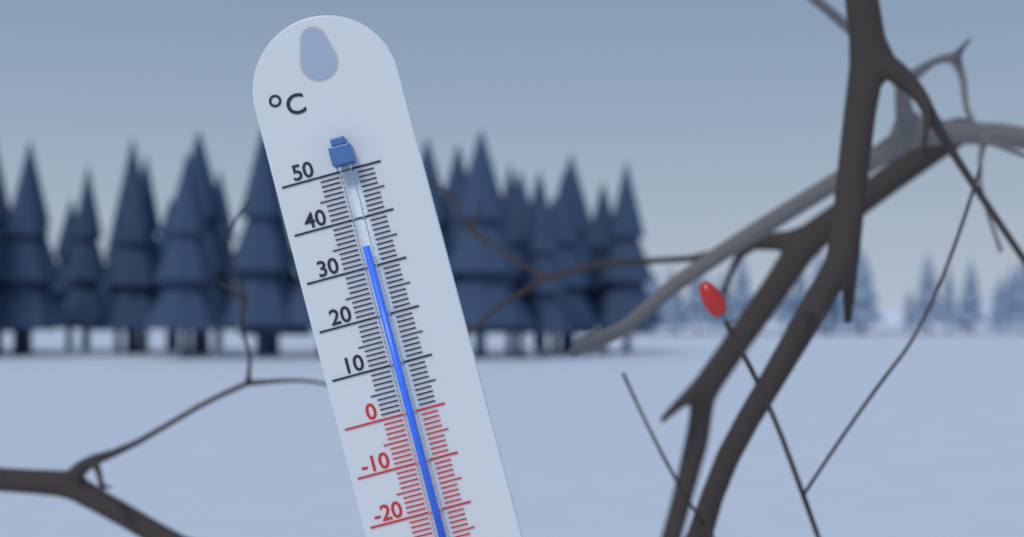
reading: 34 °C
